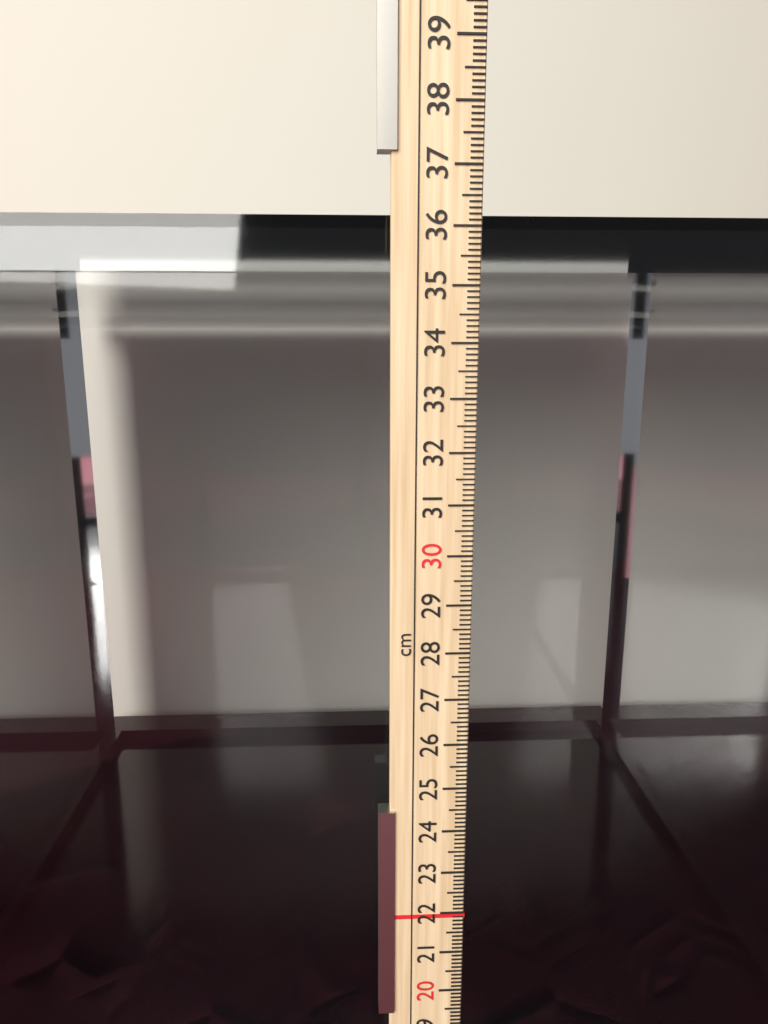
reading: 36.3 cm
